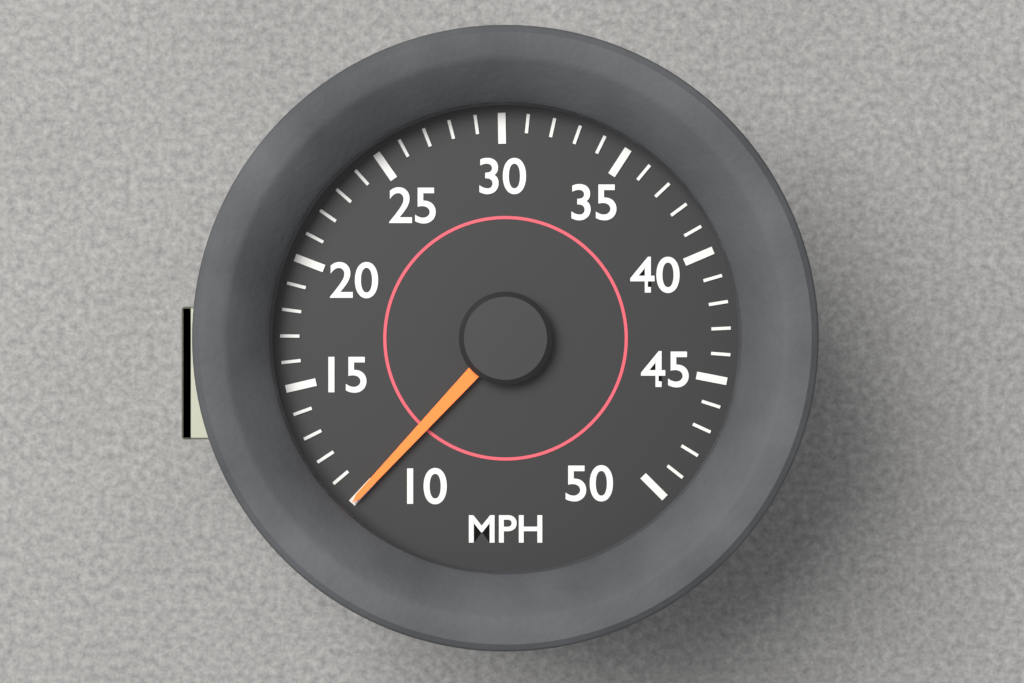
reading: 10 MPH
